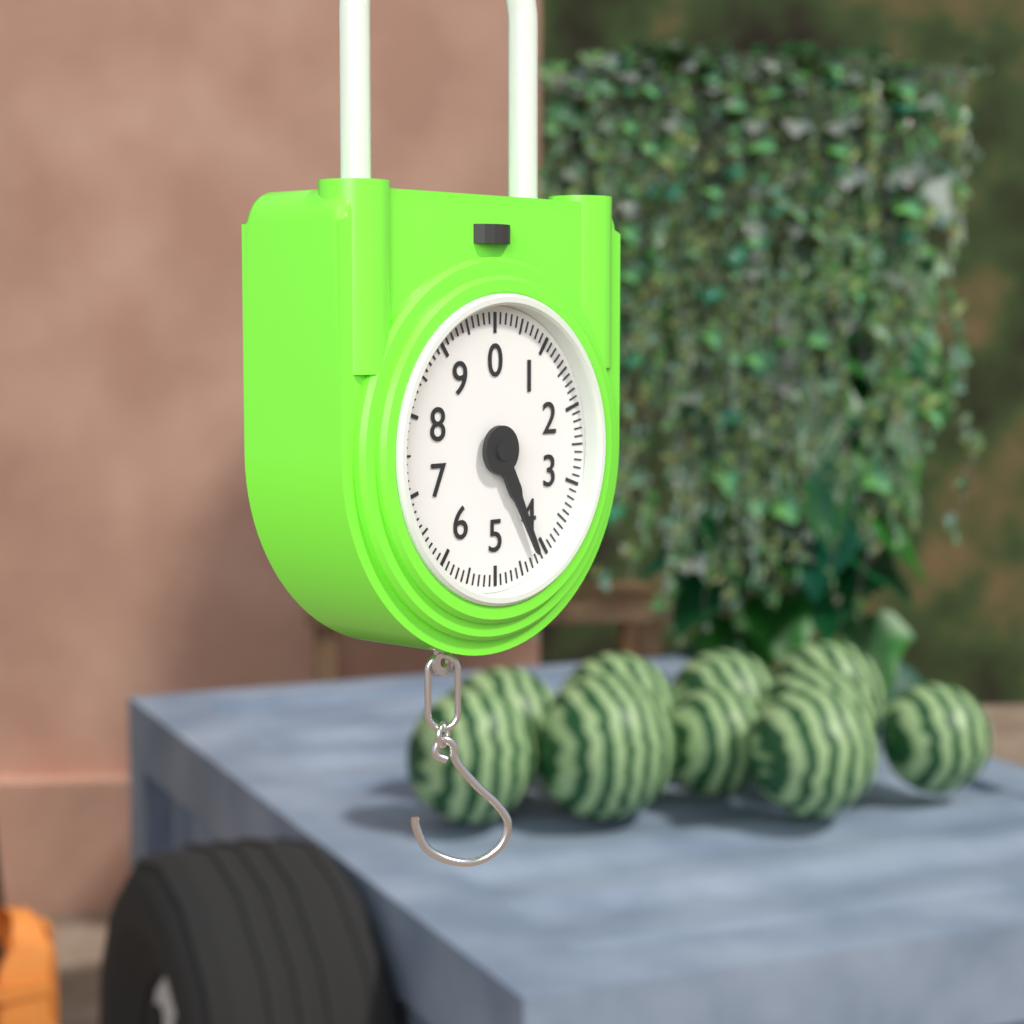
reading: 4.2 (no unit)
